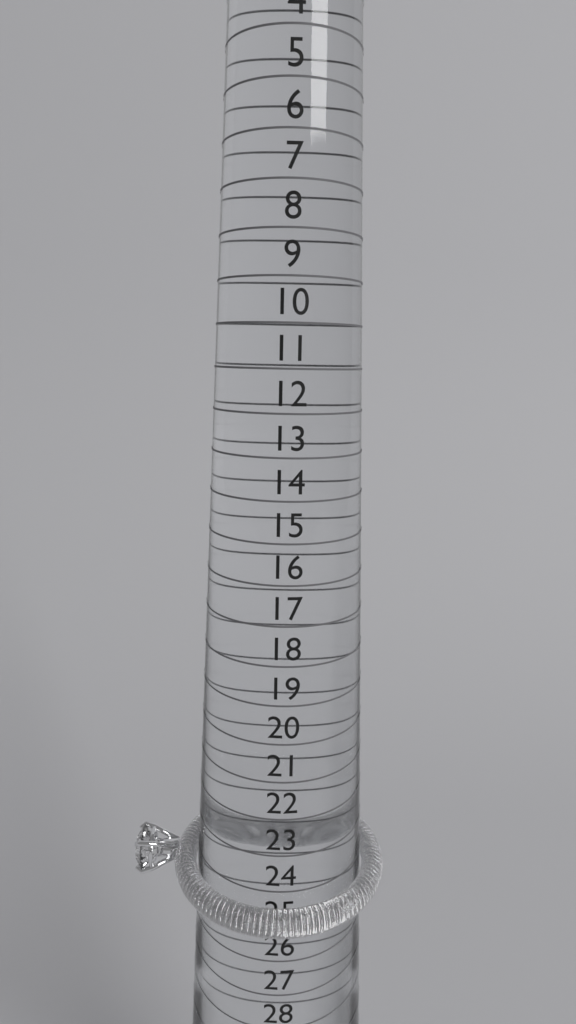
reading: 25 (no unit)
